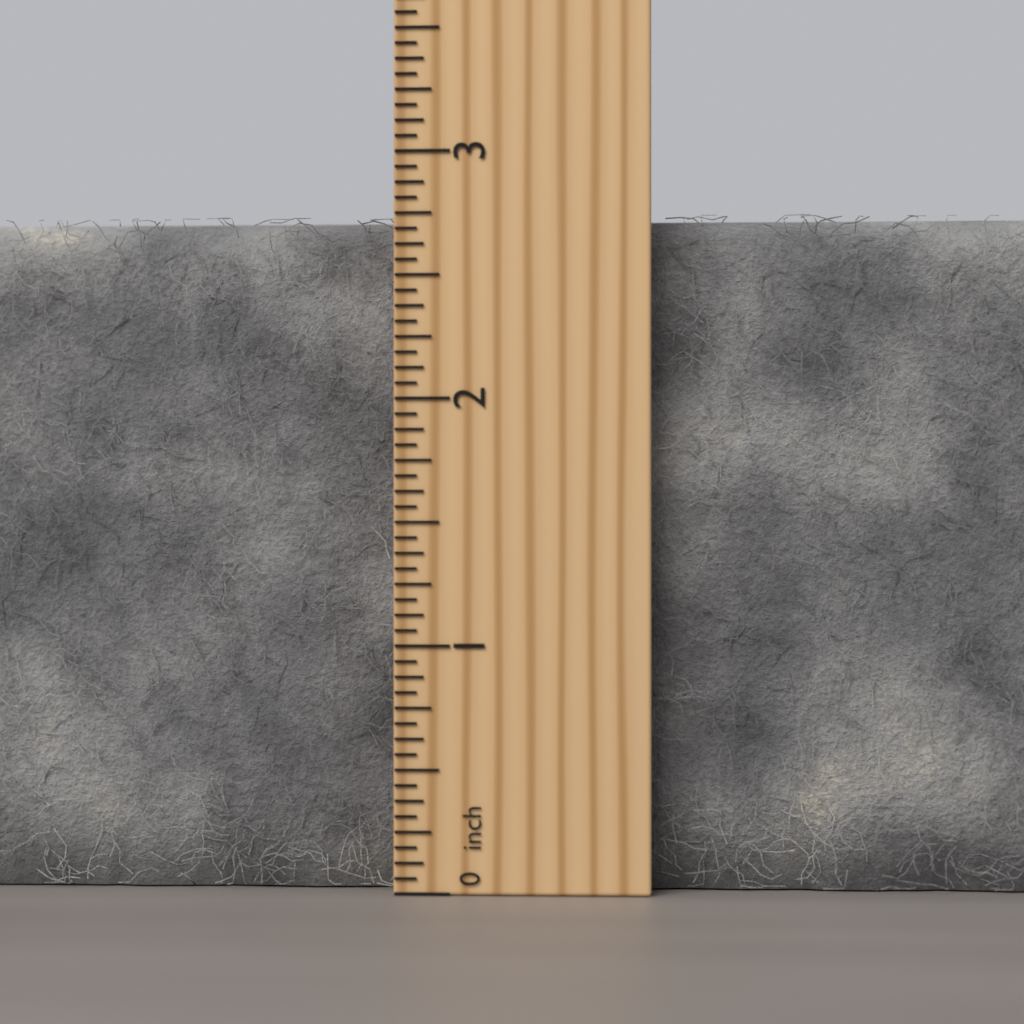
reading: 2.7500 inch
